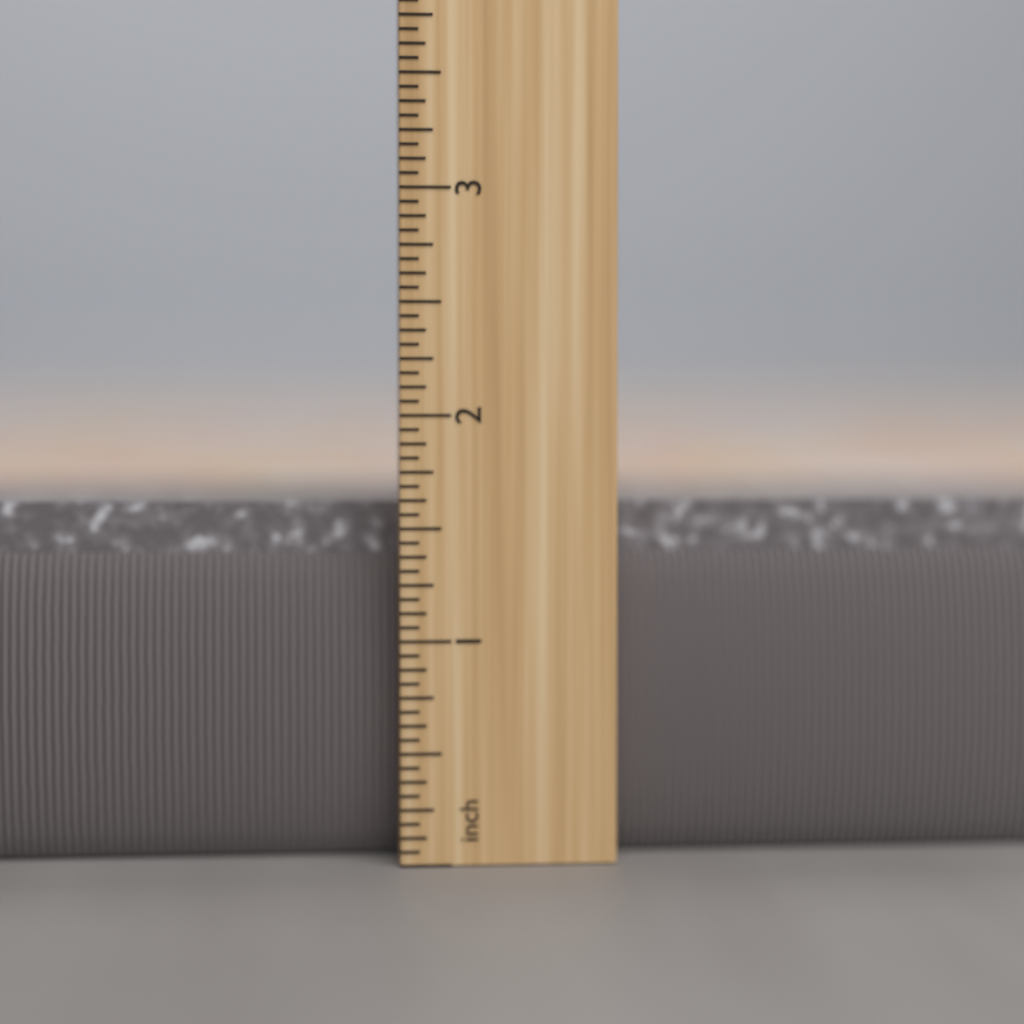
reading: 1.6250 inch
